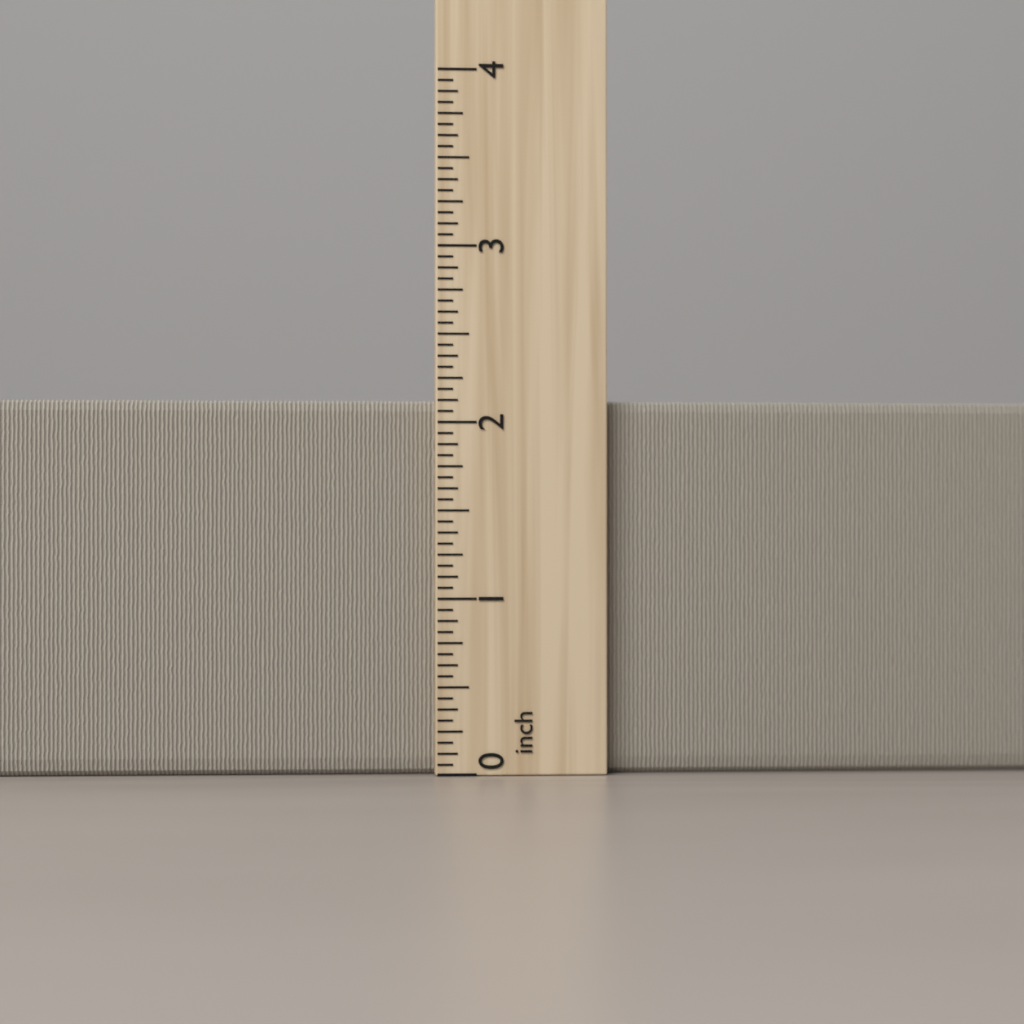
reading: 2.1250 inch
